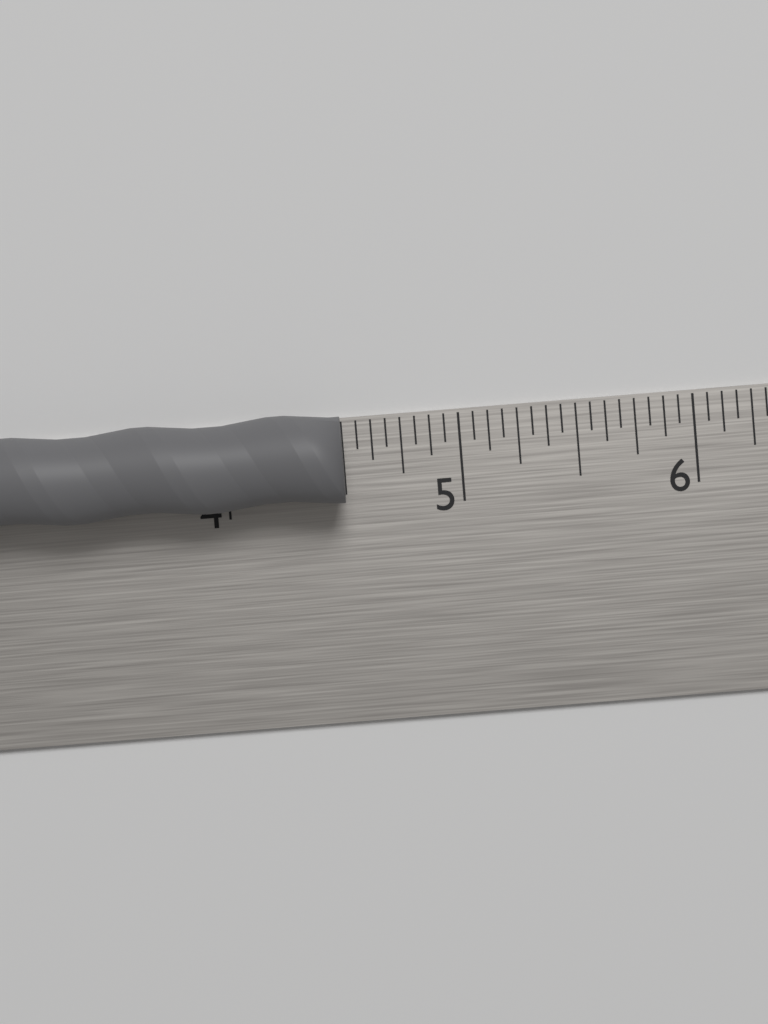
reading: 4.5000 in
